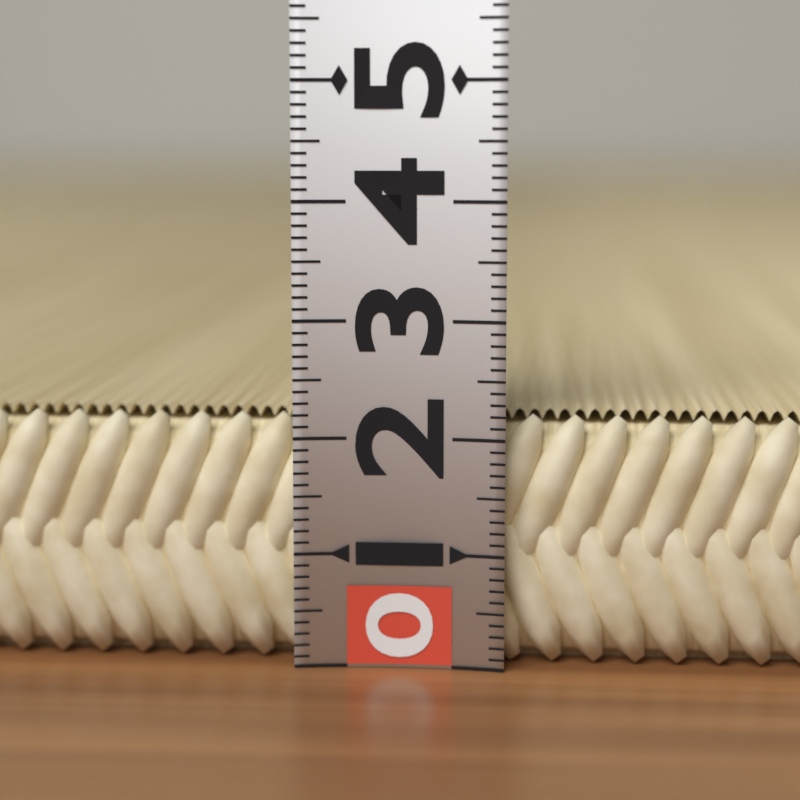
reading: 2.2 (no unit)
